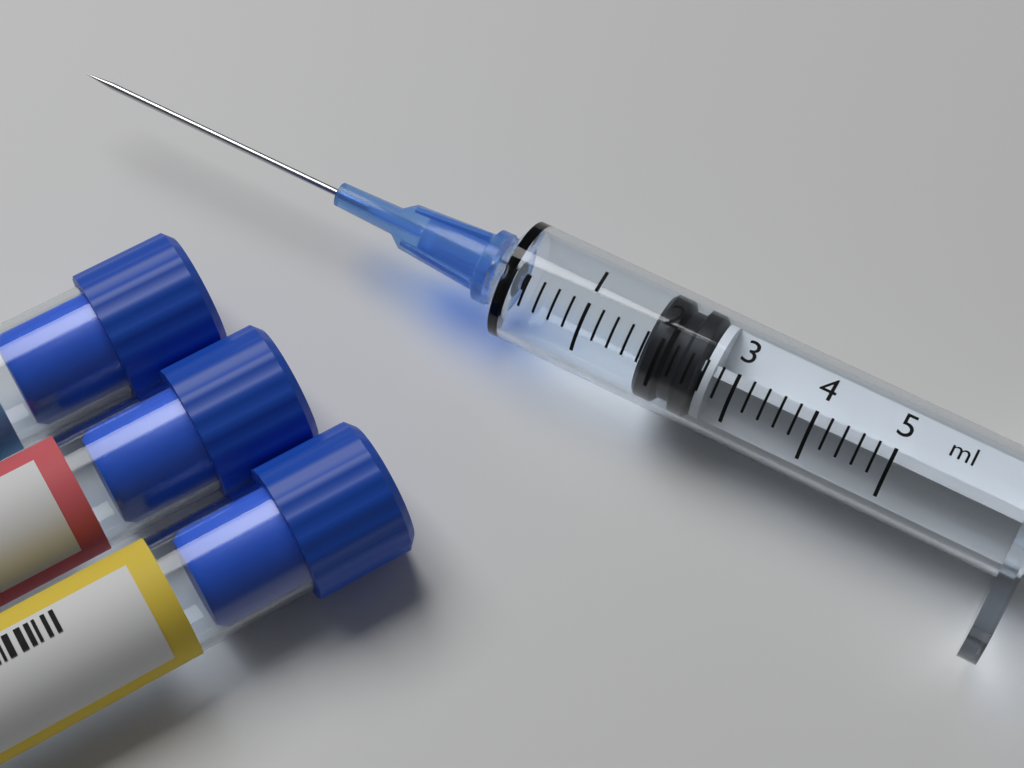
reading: 1.8 ml
